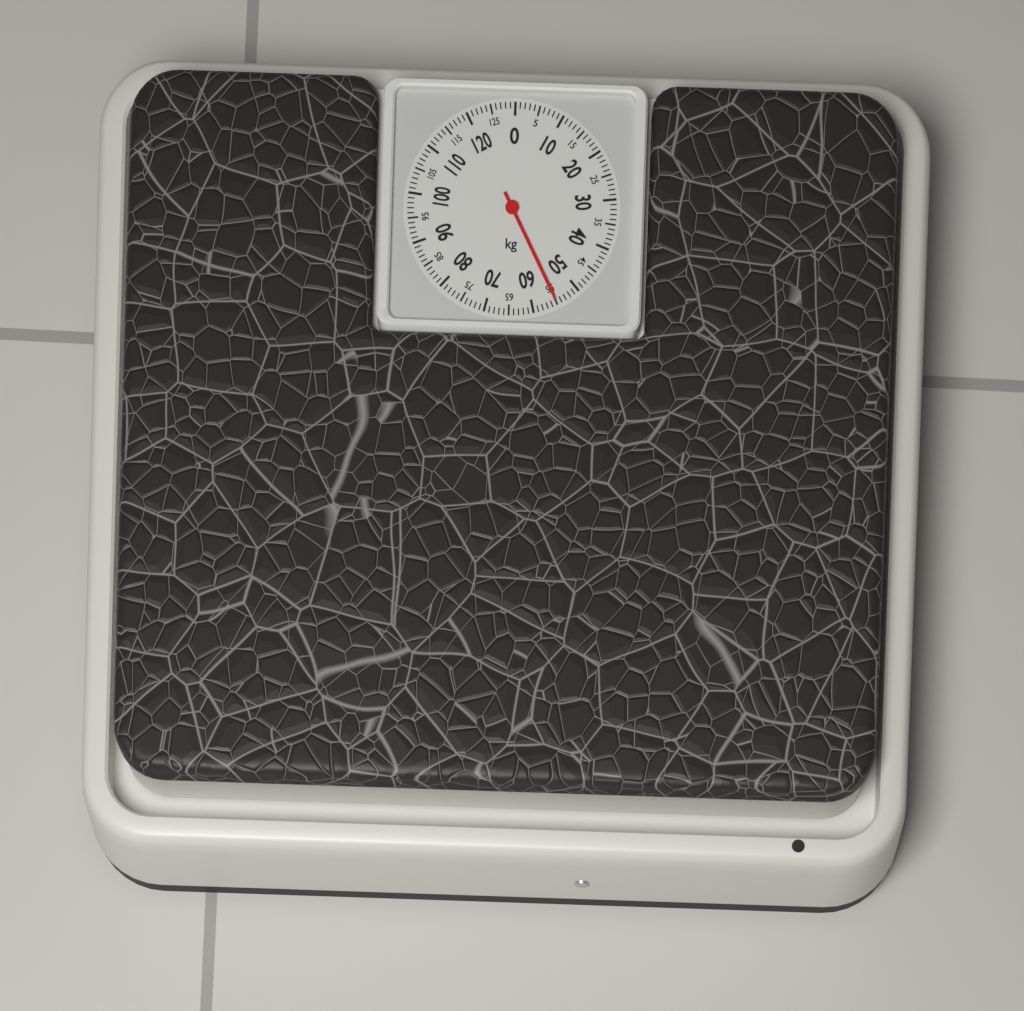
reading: 55 kg
